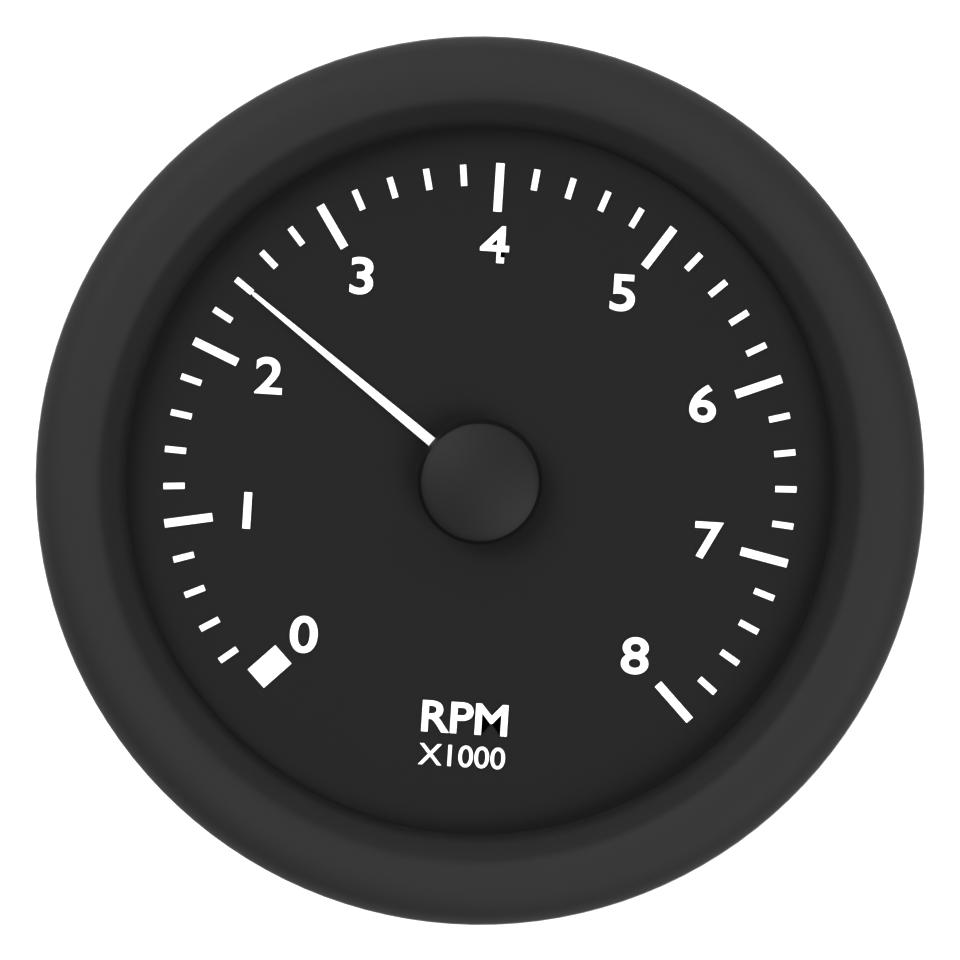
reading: 2.4 RPM x1000
